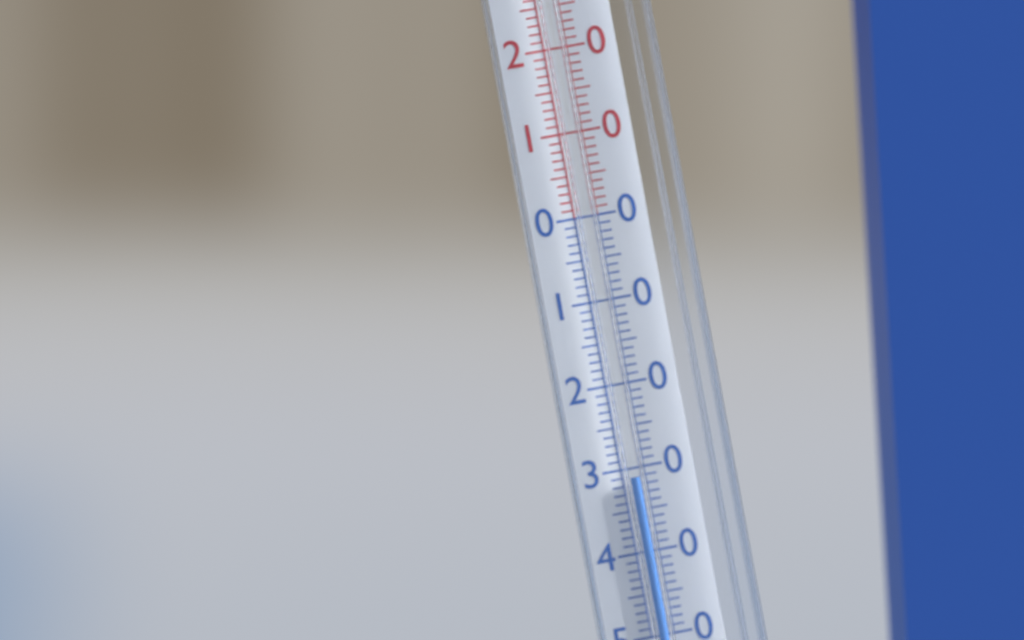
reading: -31 °C
